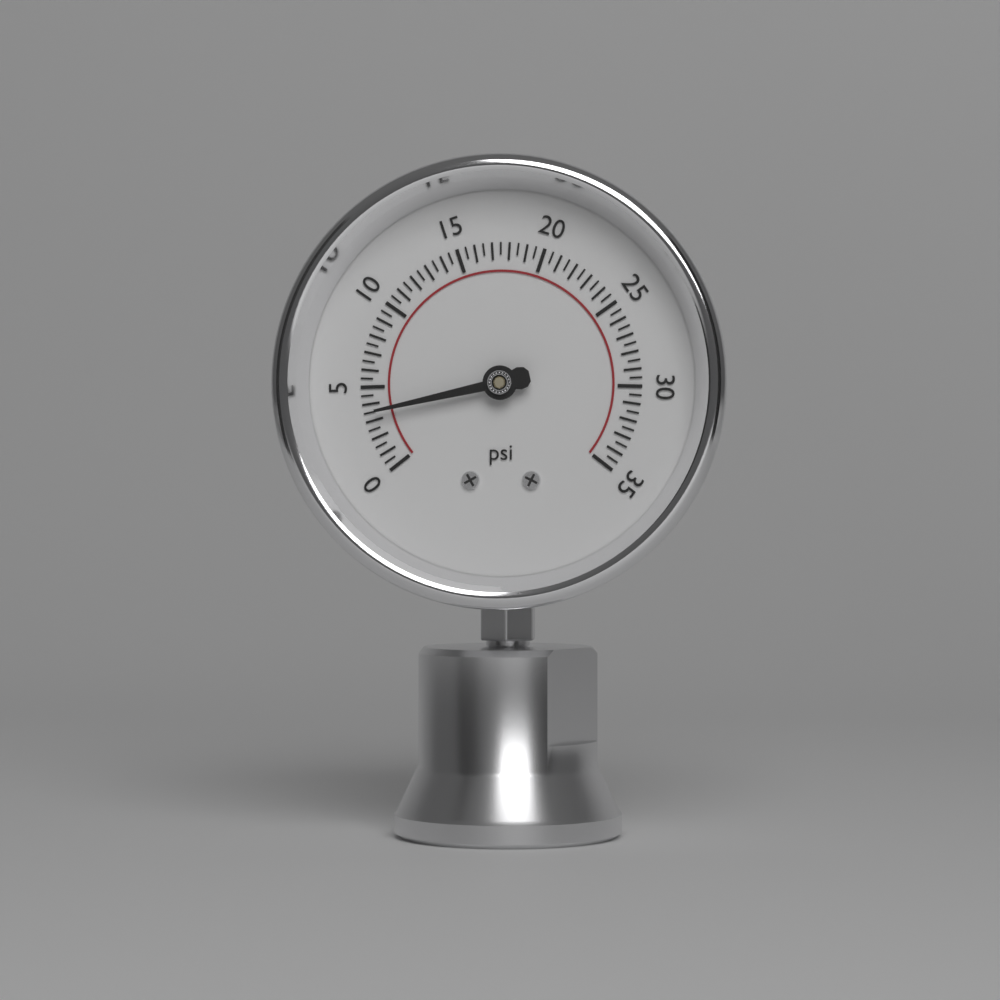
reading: 3.5 psi
